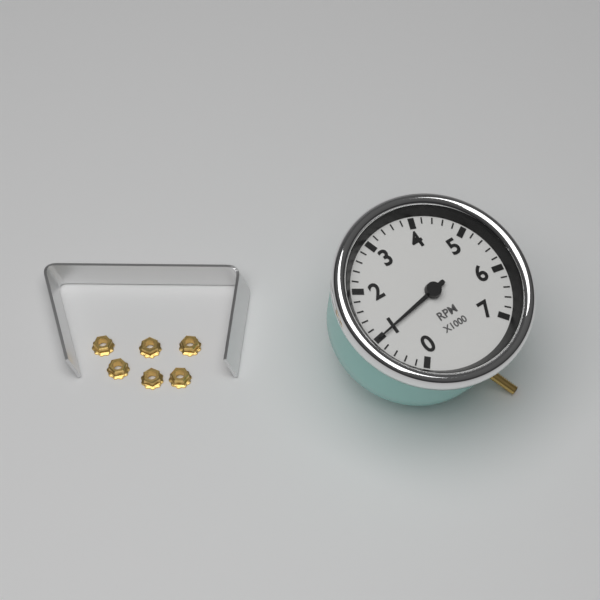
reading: 1000 RPM
